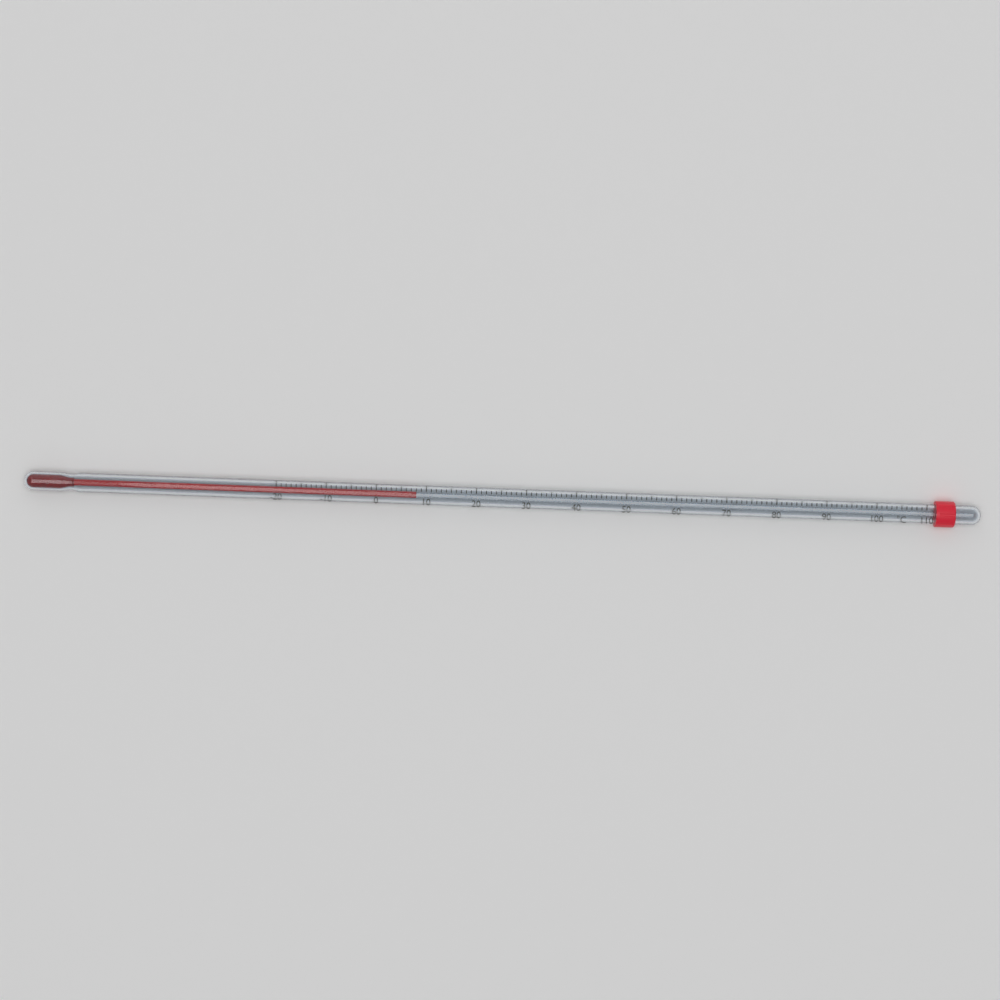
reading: 8 °C
